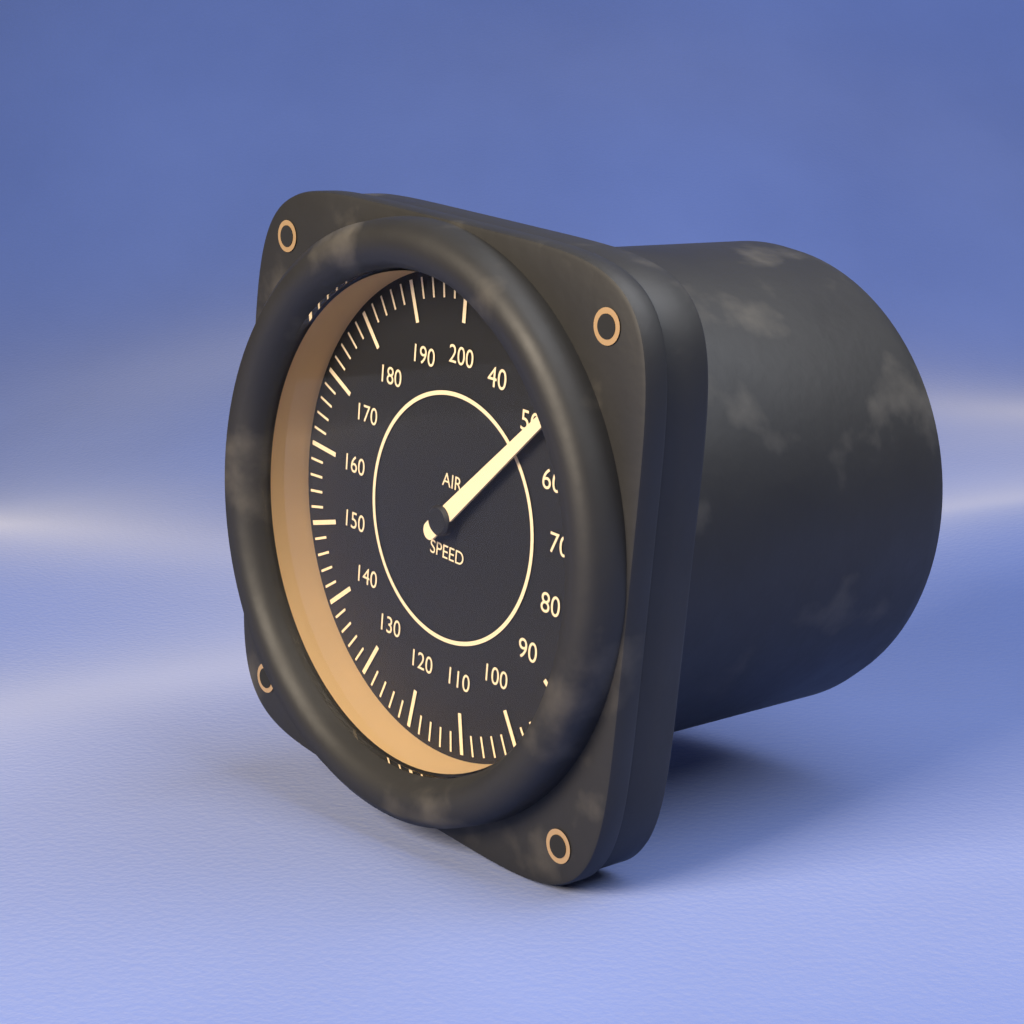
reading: 52 (no unit)
